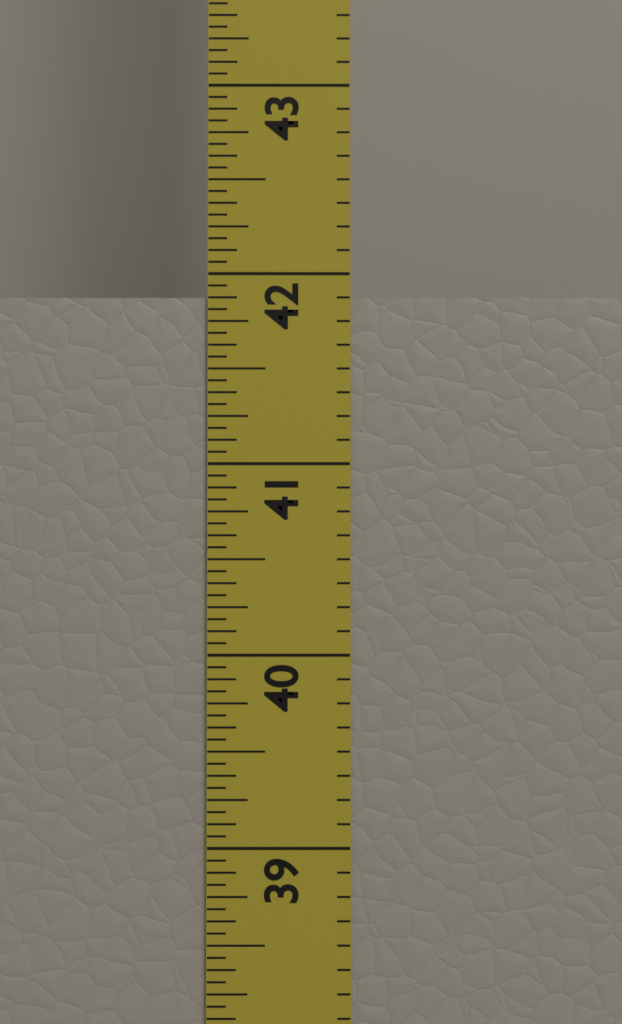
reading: 41.8750 in
